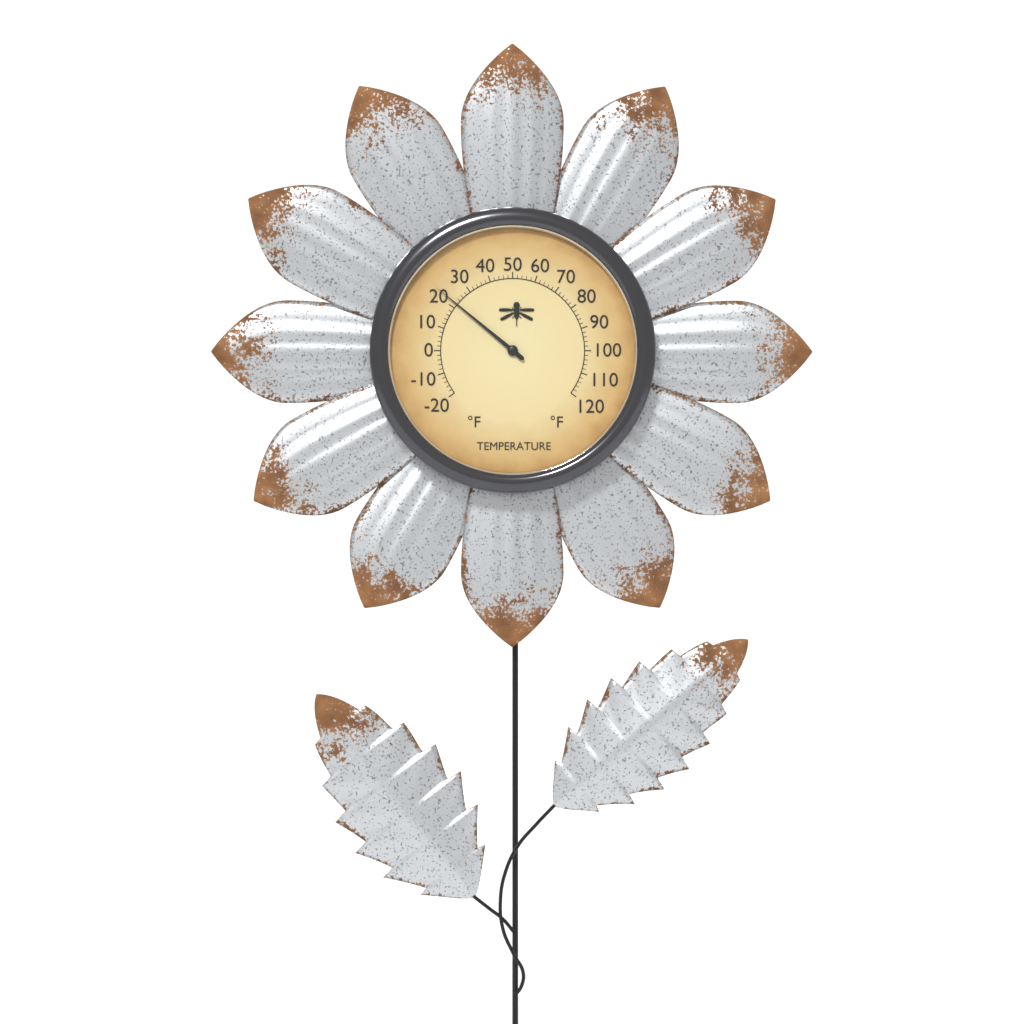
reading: 22 °F
